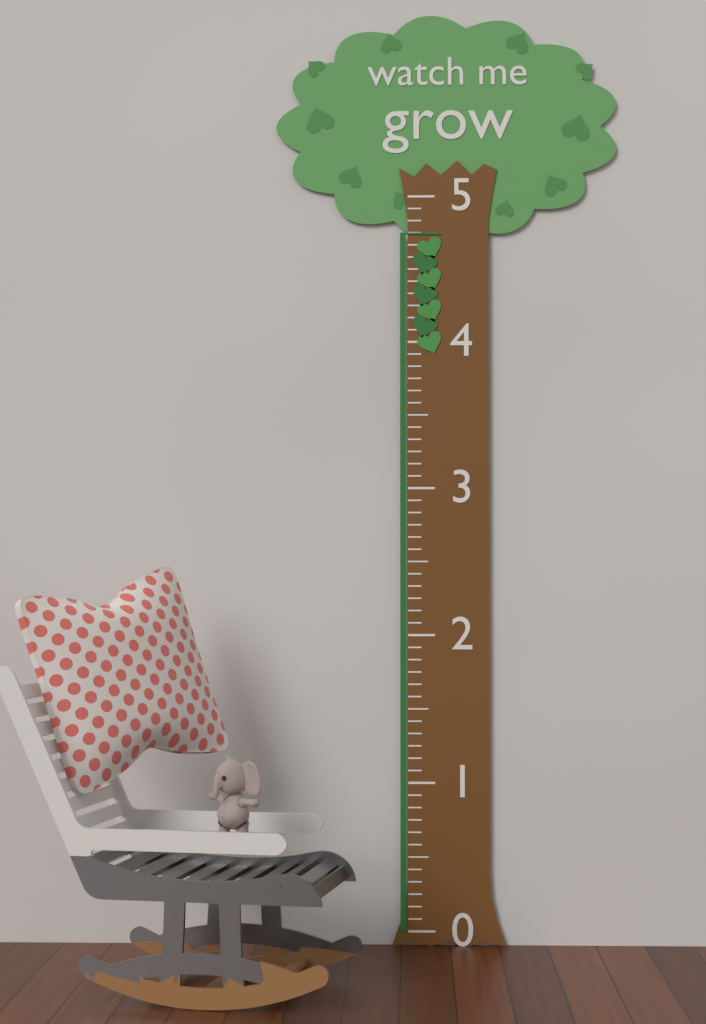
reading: 4.750000 (no unit)
